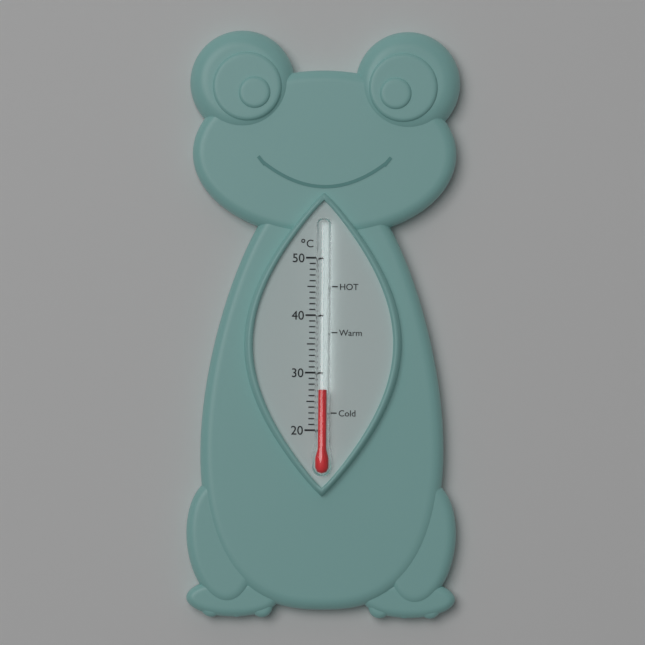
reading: 27 °C
